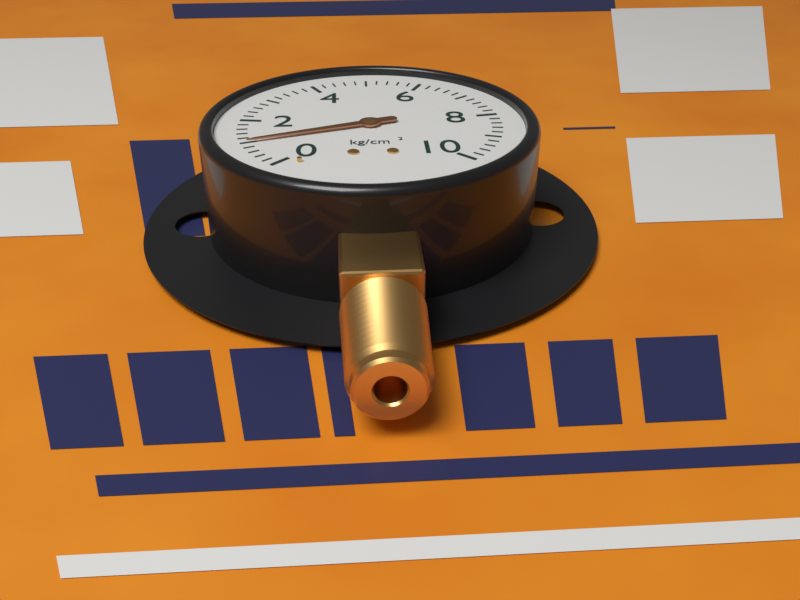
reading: 1.0 kg/cm²
